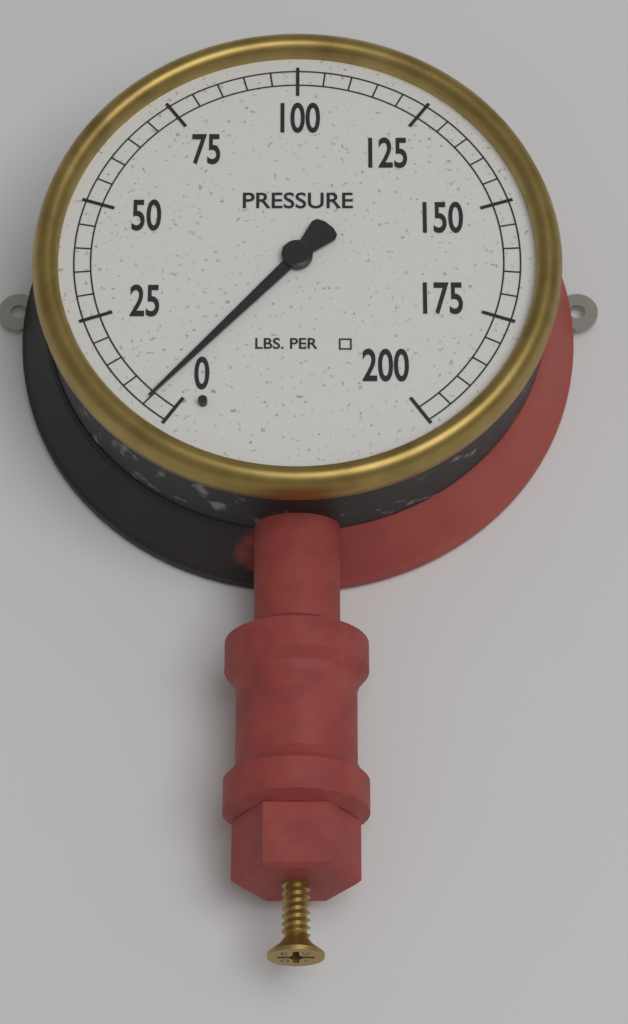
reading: 5 psi
